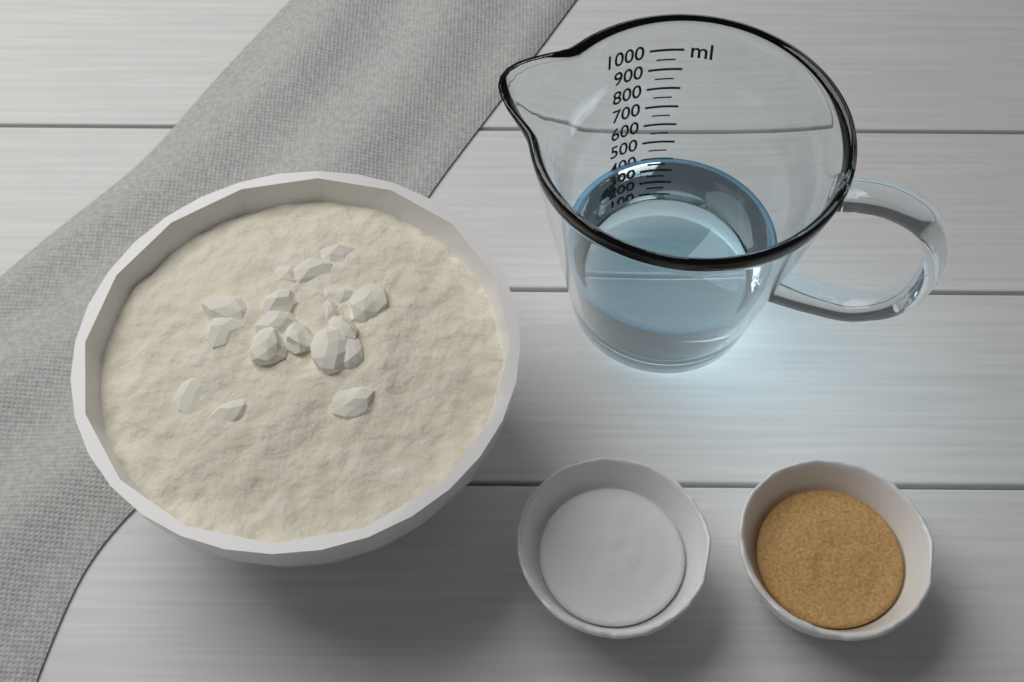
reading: 400 ml
